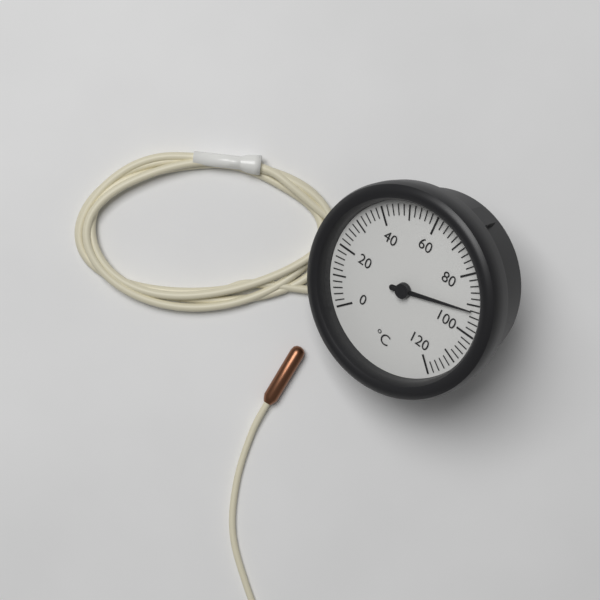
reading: 92 °C
